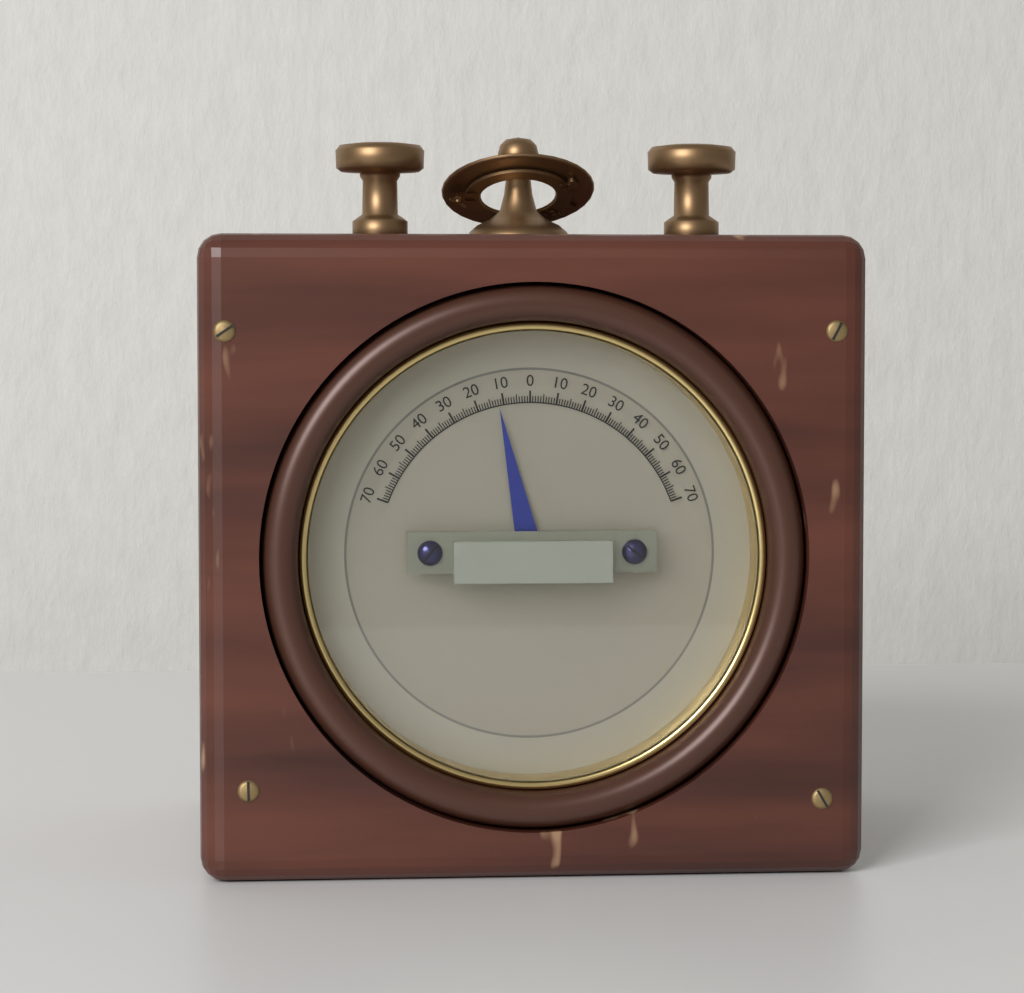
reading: -12 (no unit)
